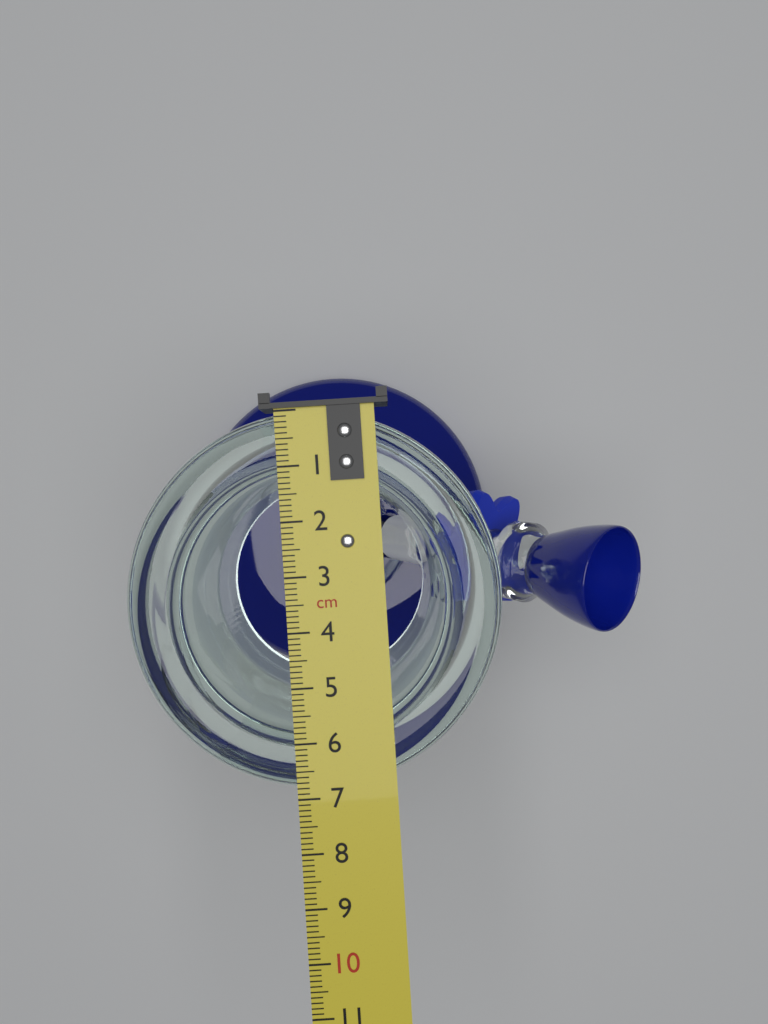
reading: 6.9 cm
